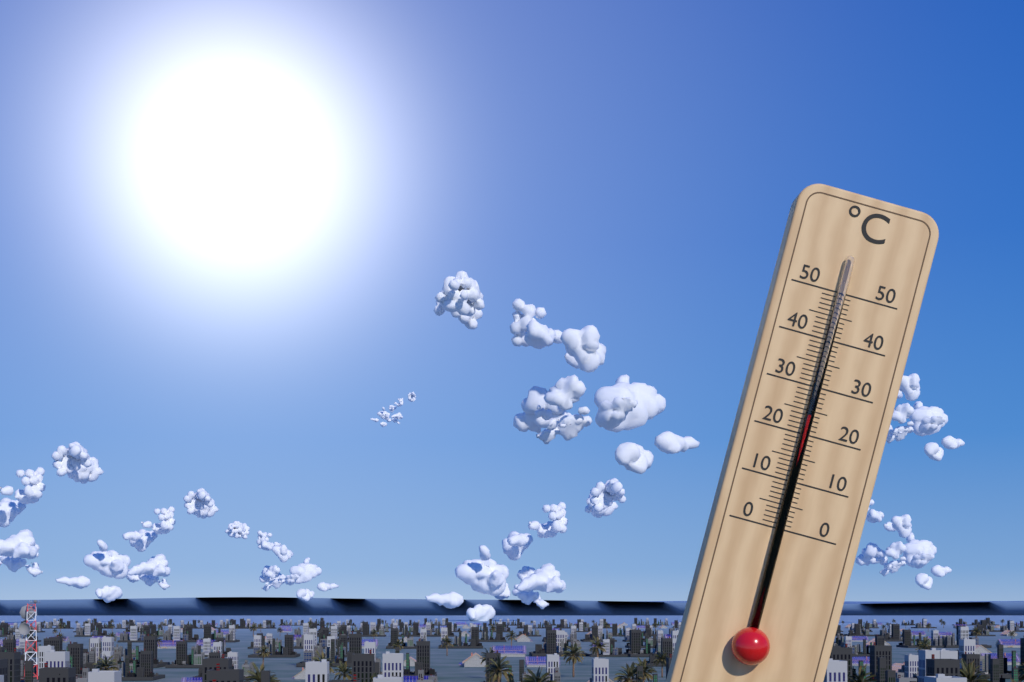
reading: 24 °C
